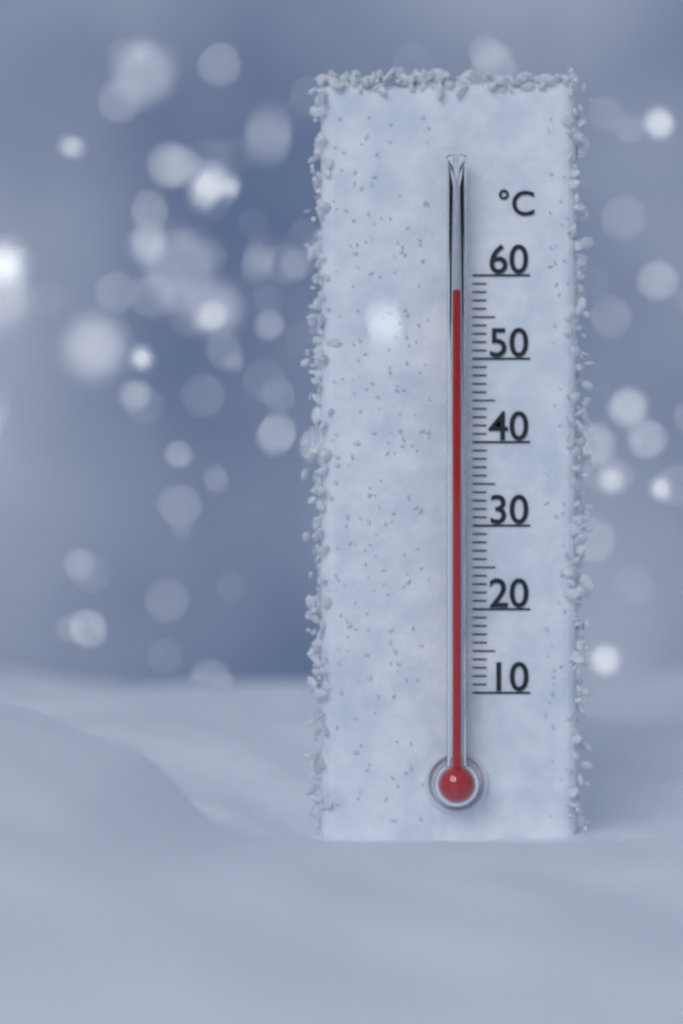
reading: 58 °C
